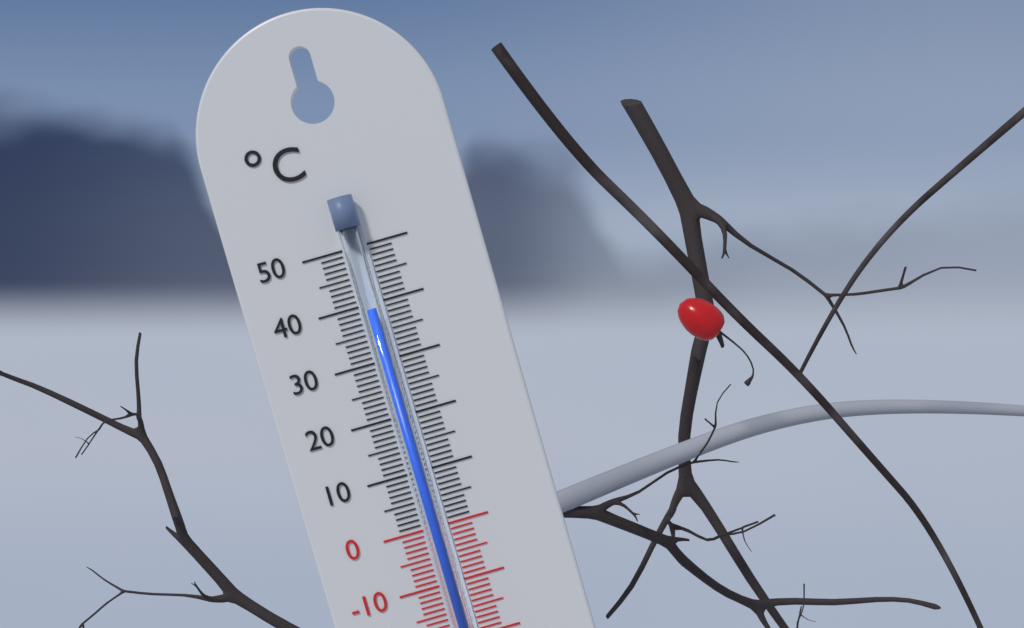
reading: 39 °C
